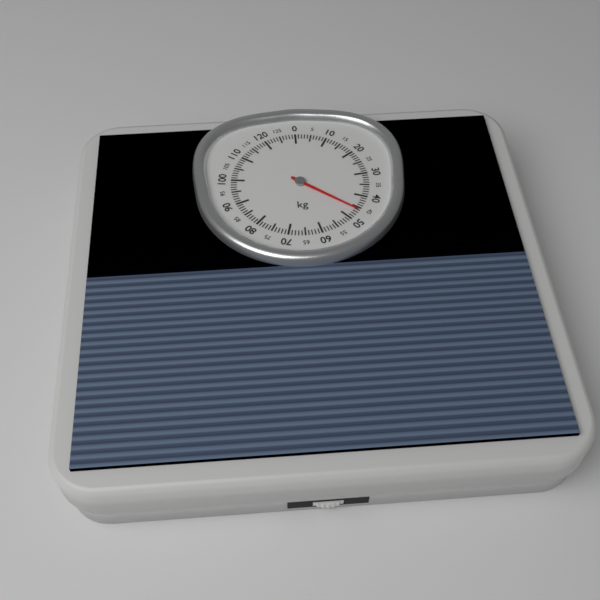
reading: 46 kg
